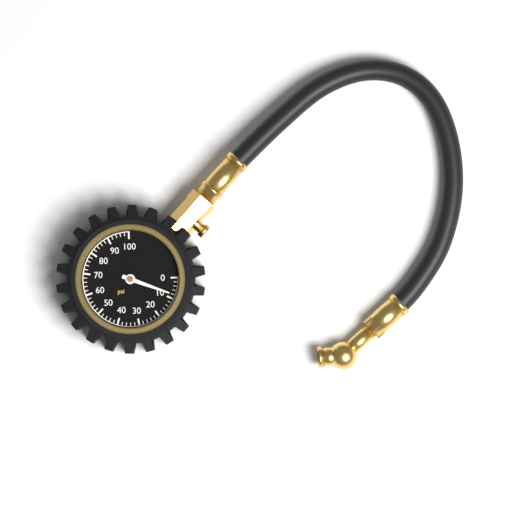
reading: 8 psi
